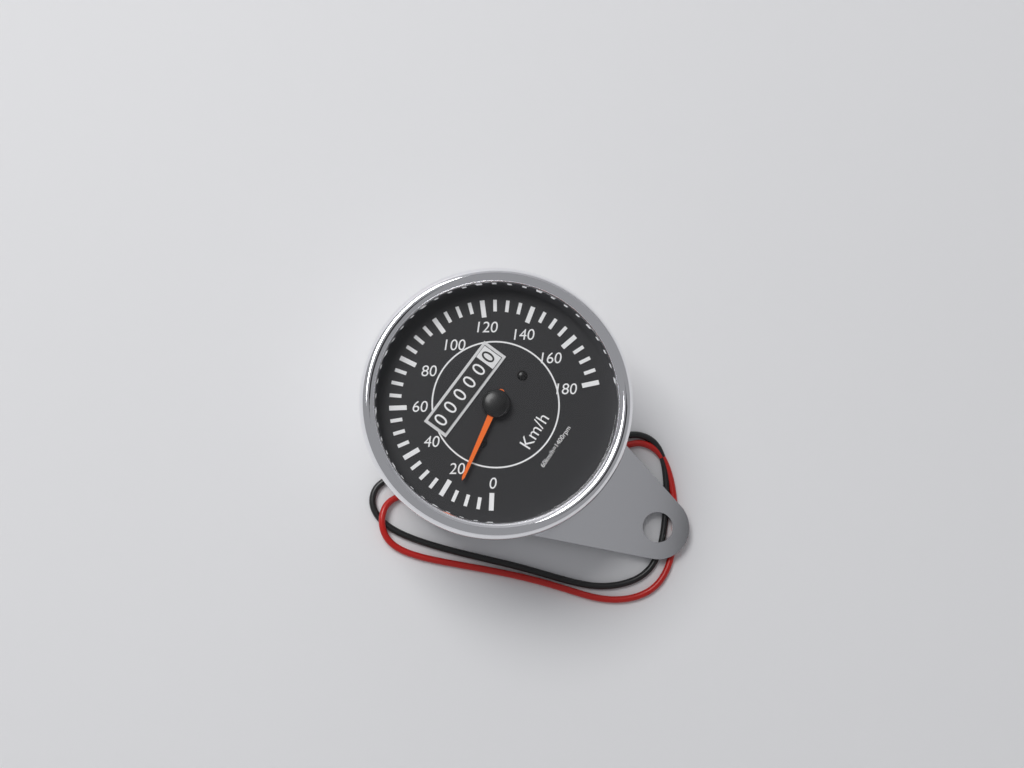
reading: 15 km/h
